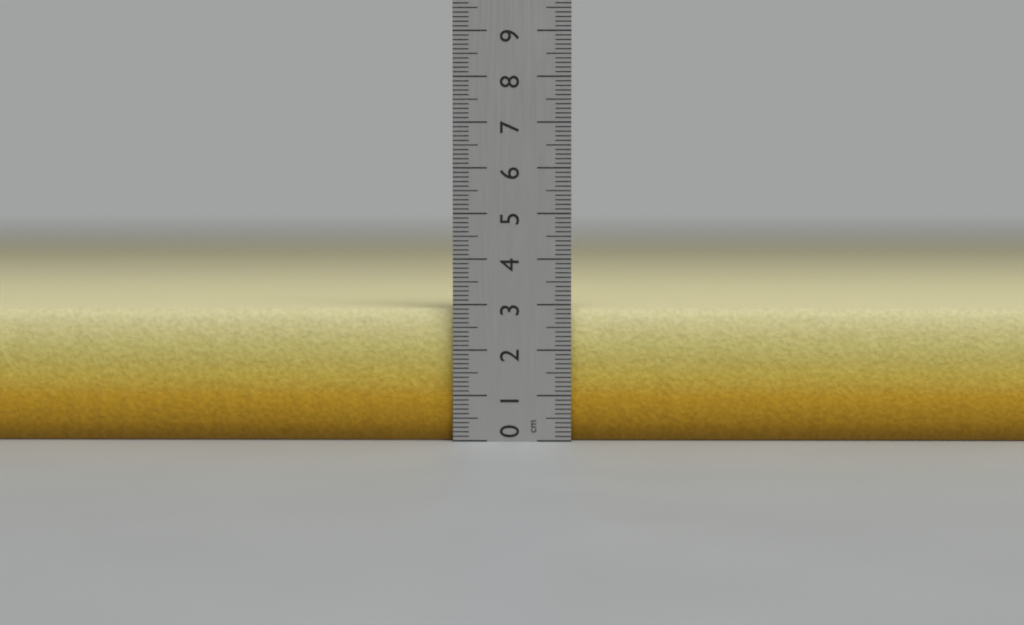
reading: 2.9 cm
